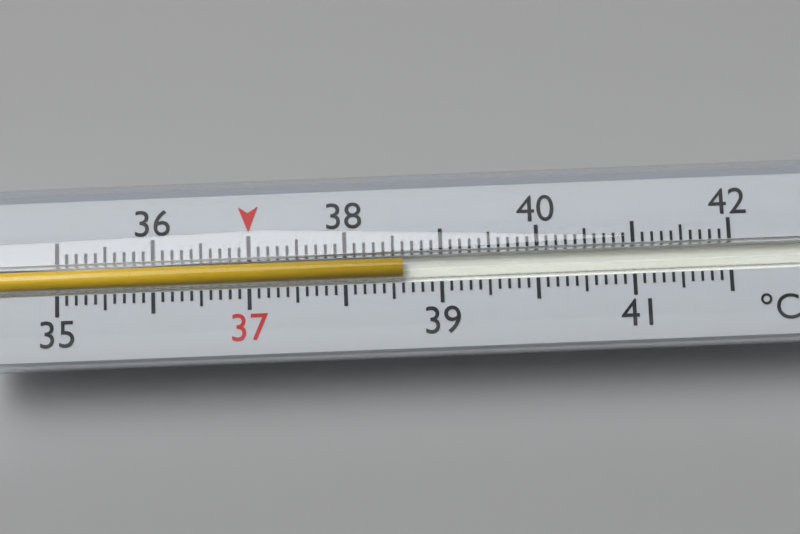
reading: 38.6 °C
